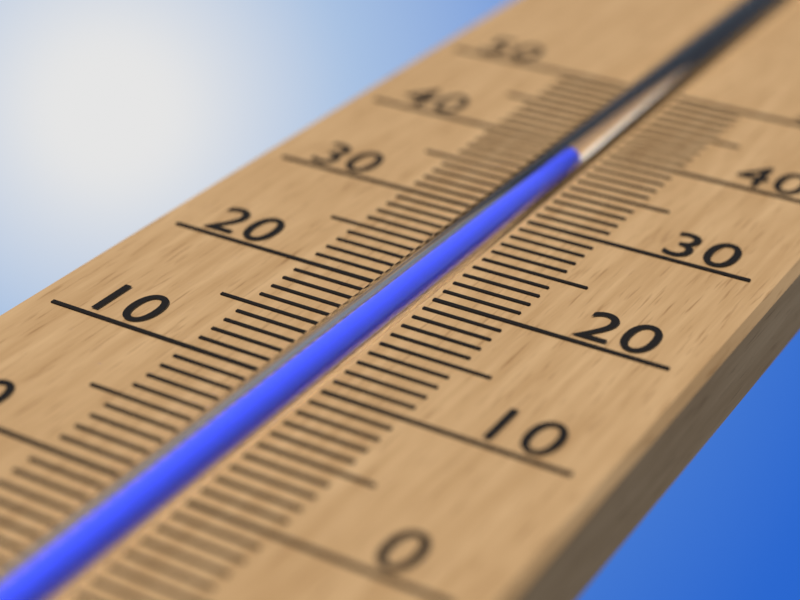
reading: 38 (no unit)
